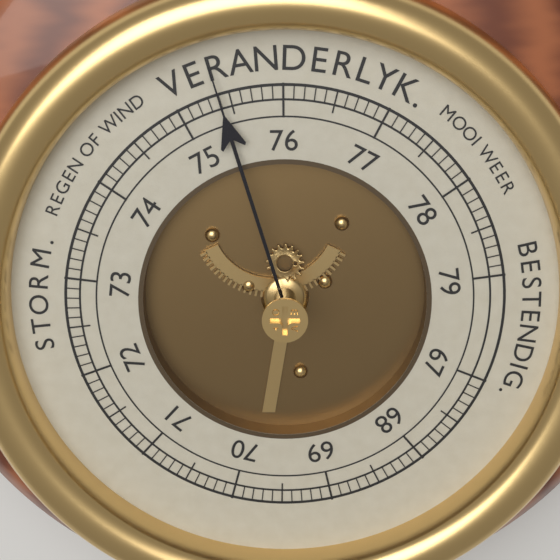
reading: 75.4 (no unit)
